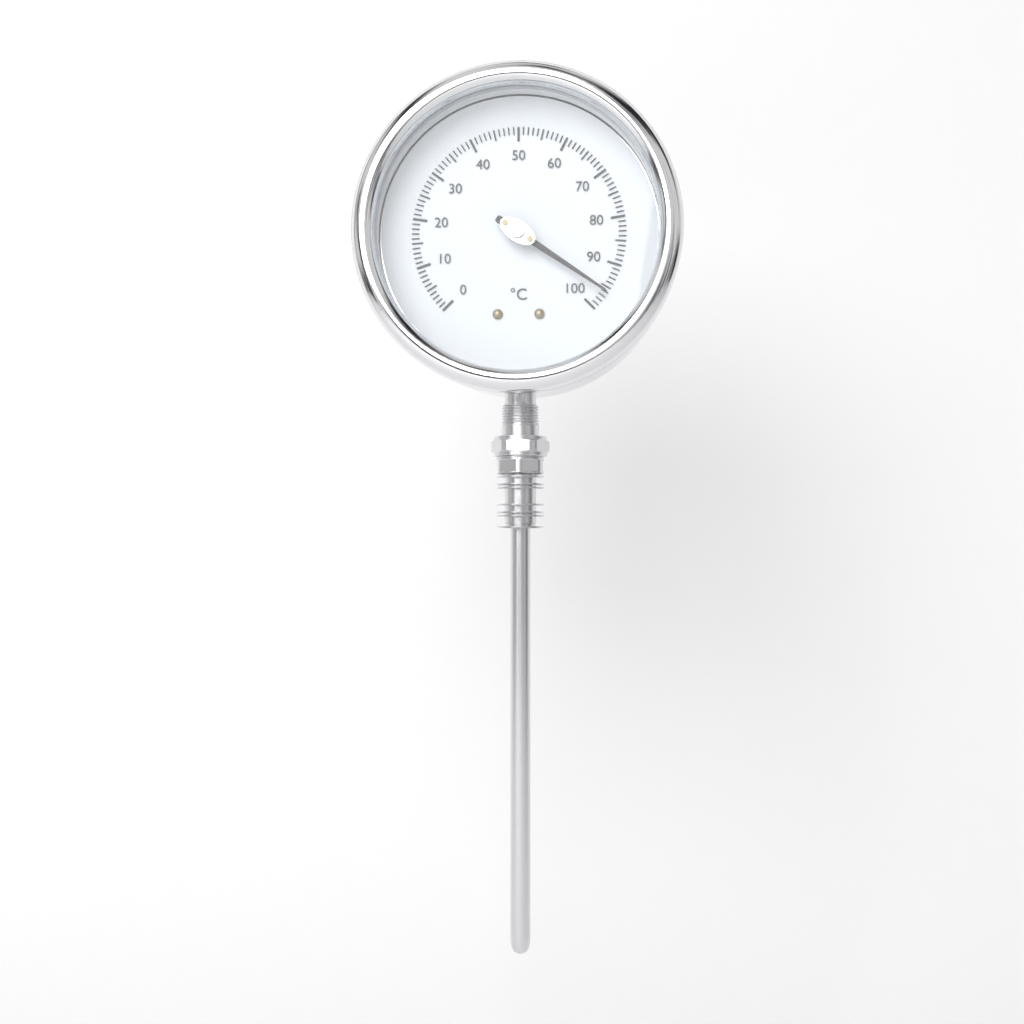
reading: 96 °C
